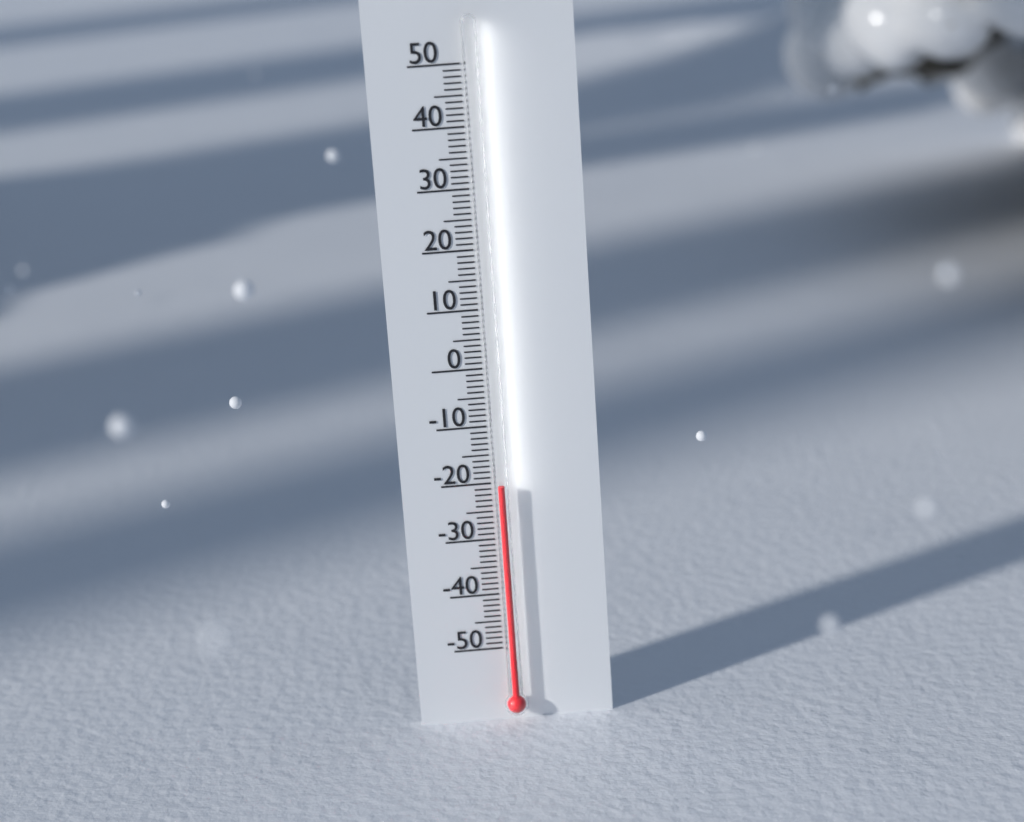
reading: -20 (no unit)
